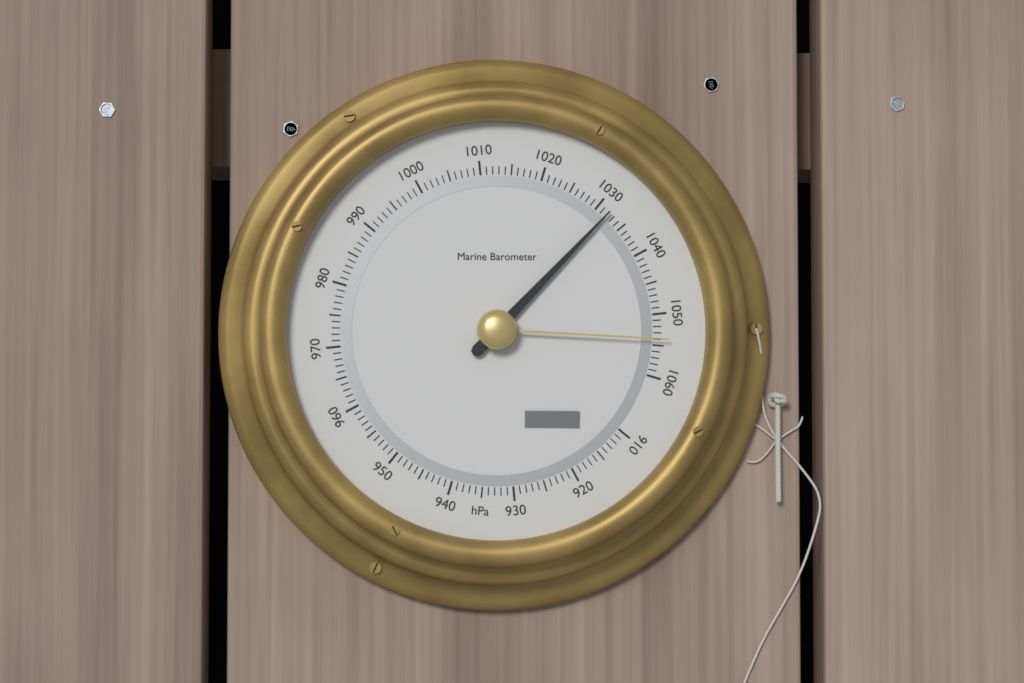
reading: 1032 hPa
